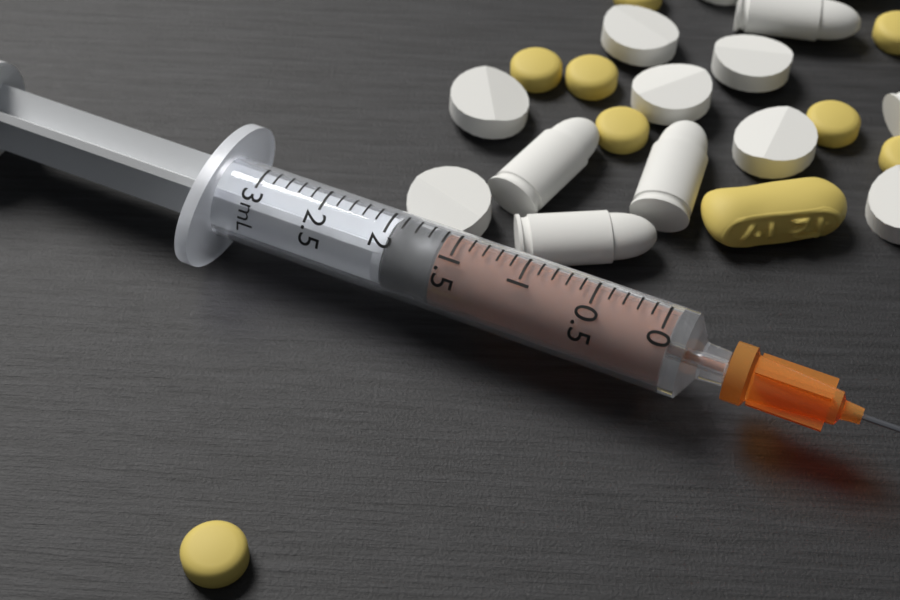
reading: 1.6 mL
